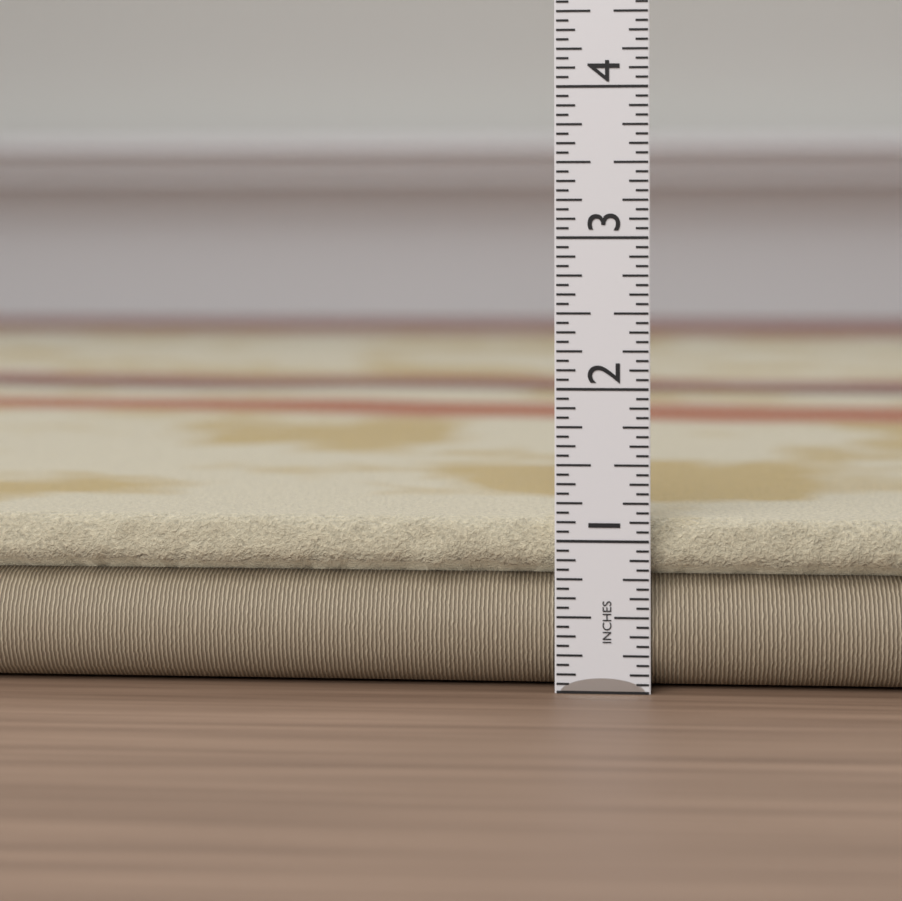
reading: 1.1250 in
